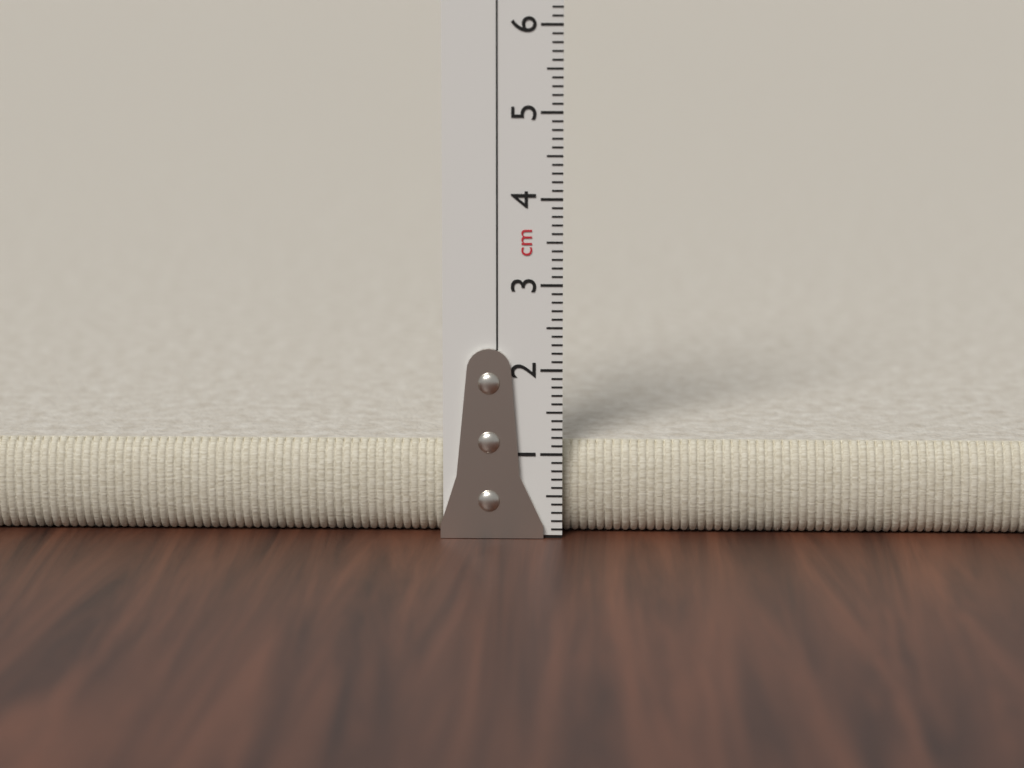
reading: 1.1 cm
